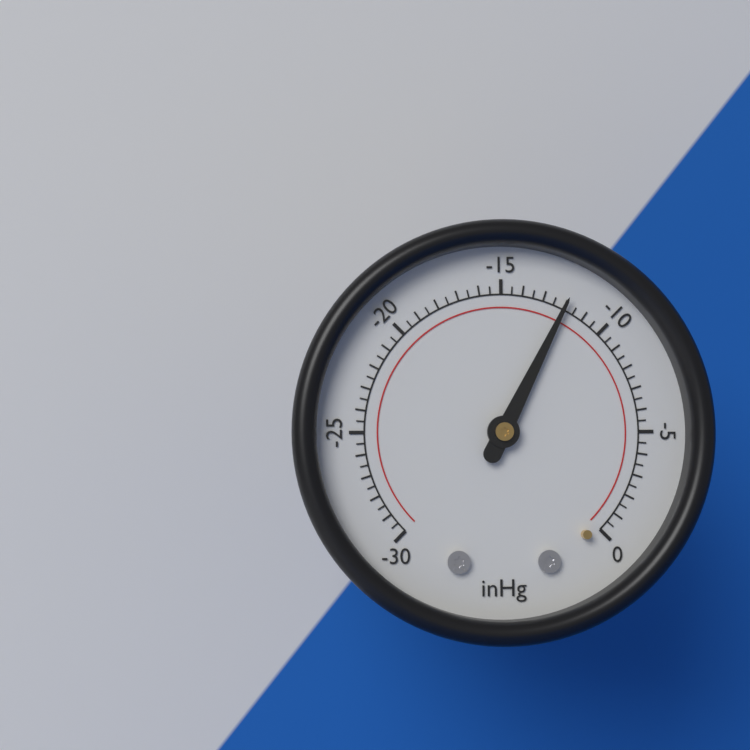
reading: -12.0 inHg
